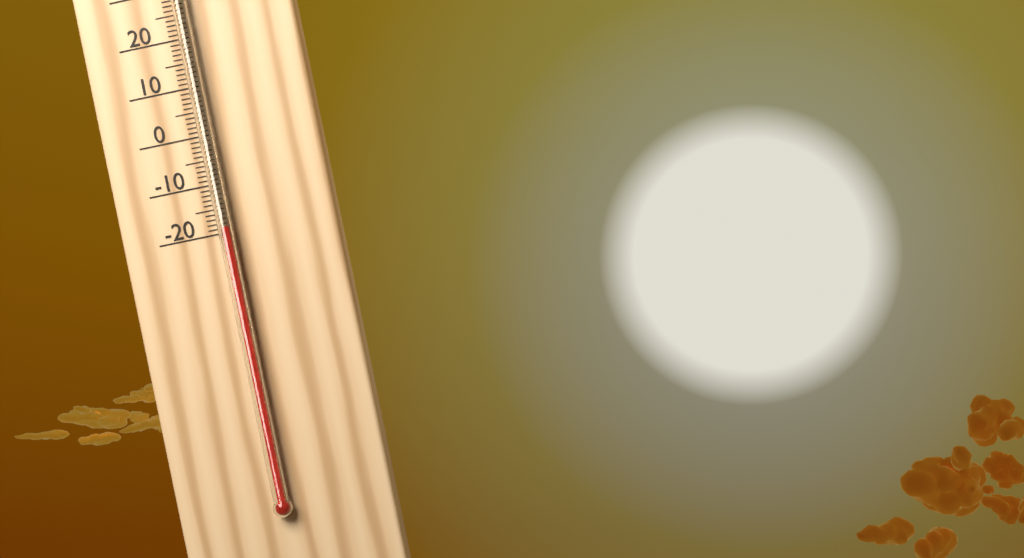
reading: -19 °C
